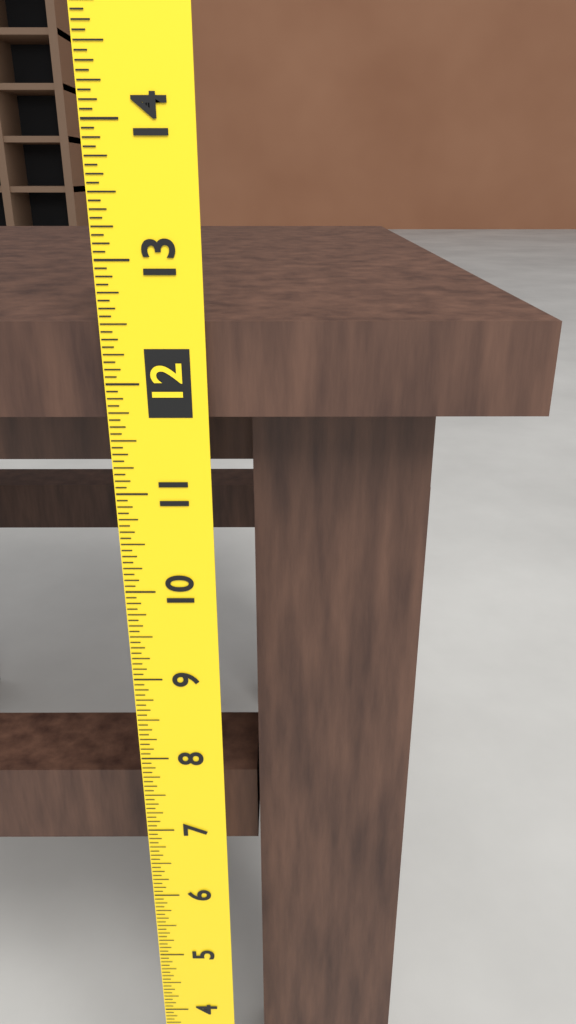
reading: 12.5000 (no unit)
